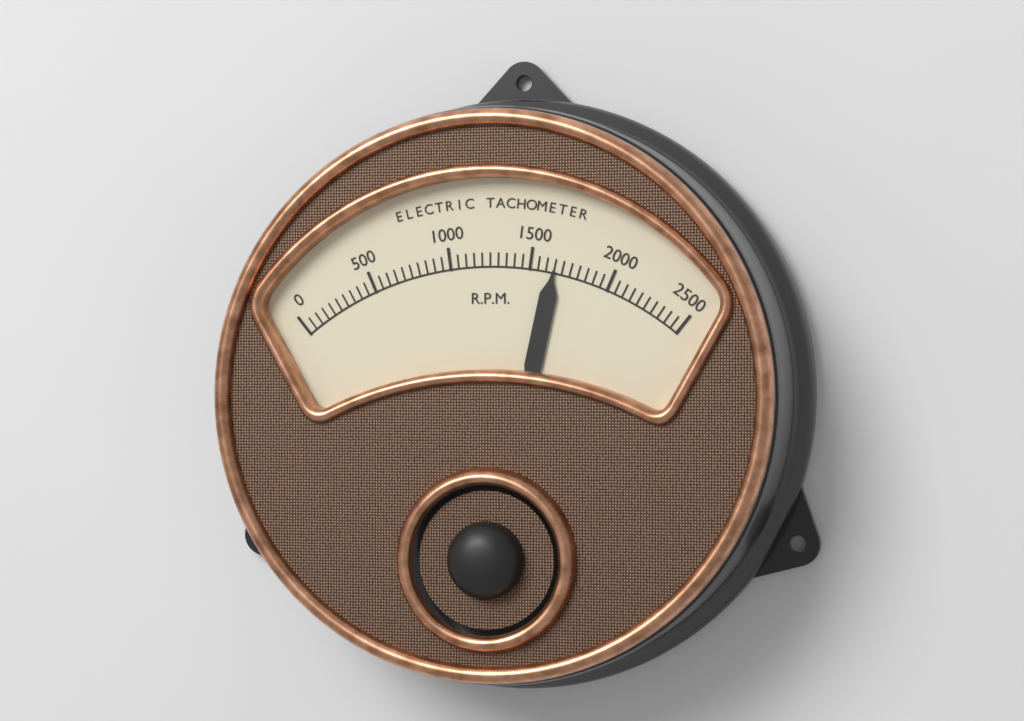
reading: 1650 RPM
